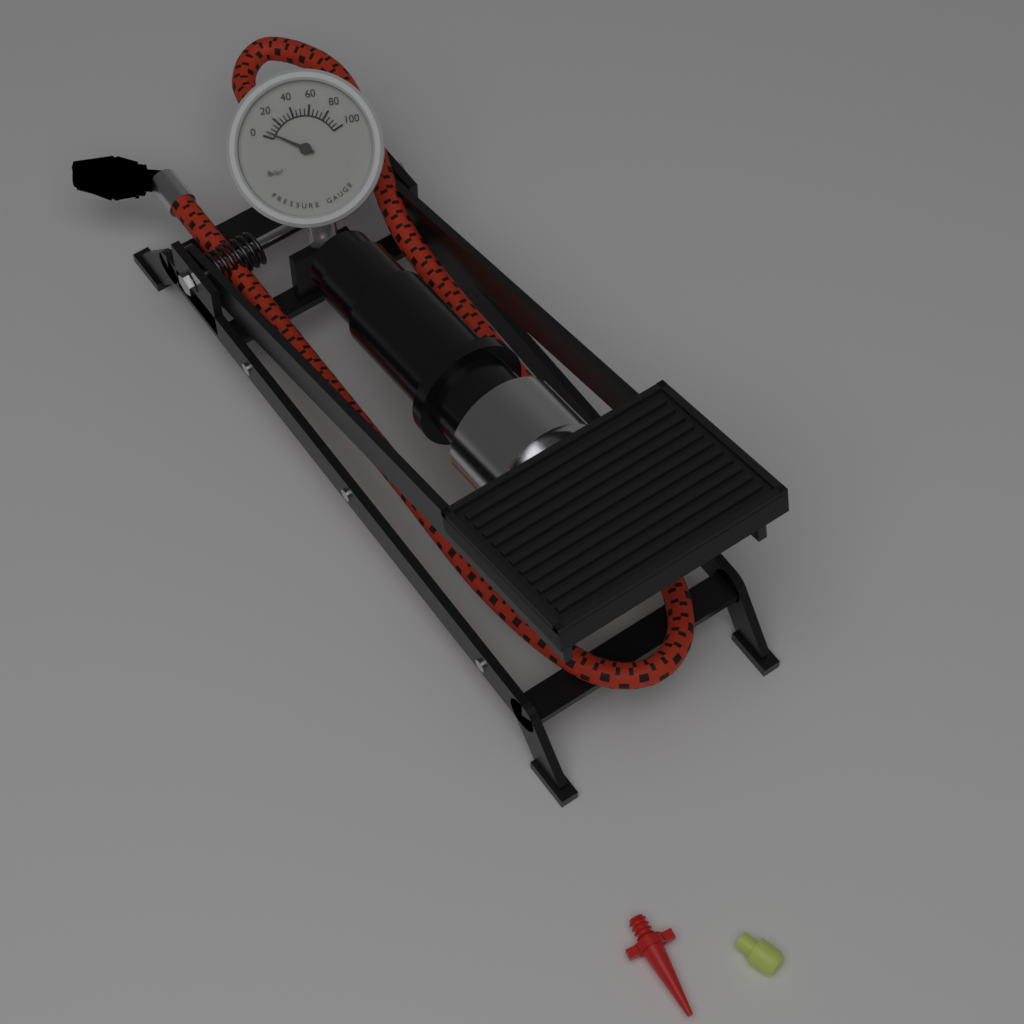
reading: 5 lb/in²
